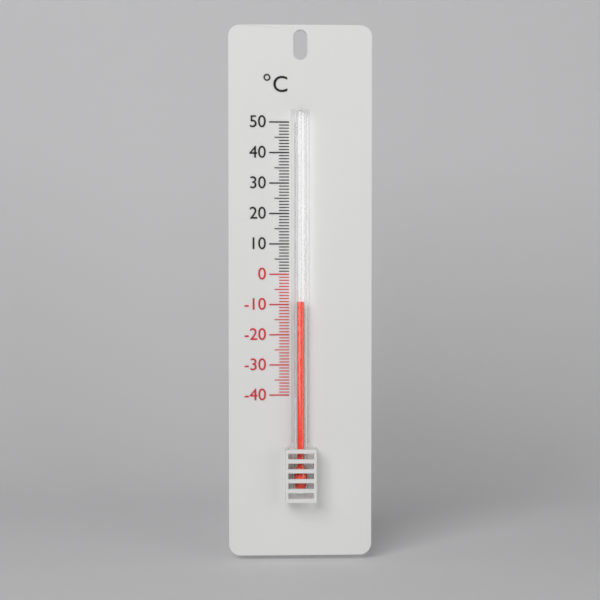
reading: -9 °C
